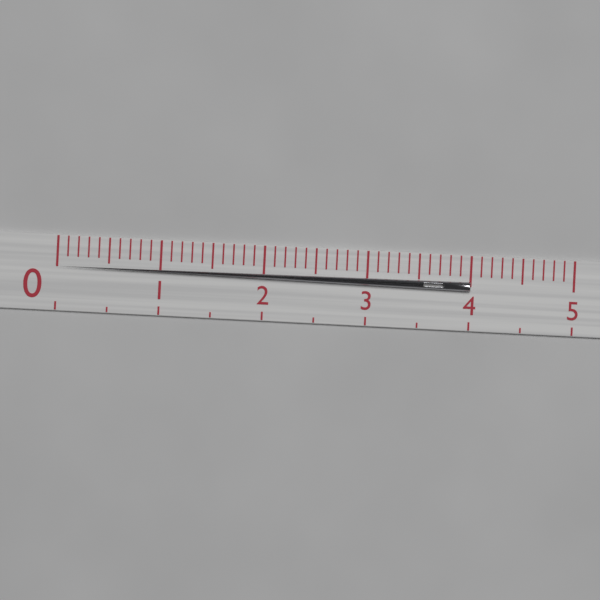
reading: 4.0 (no unit)
